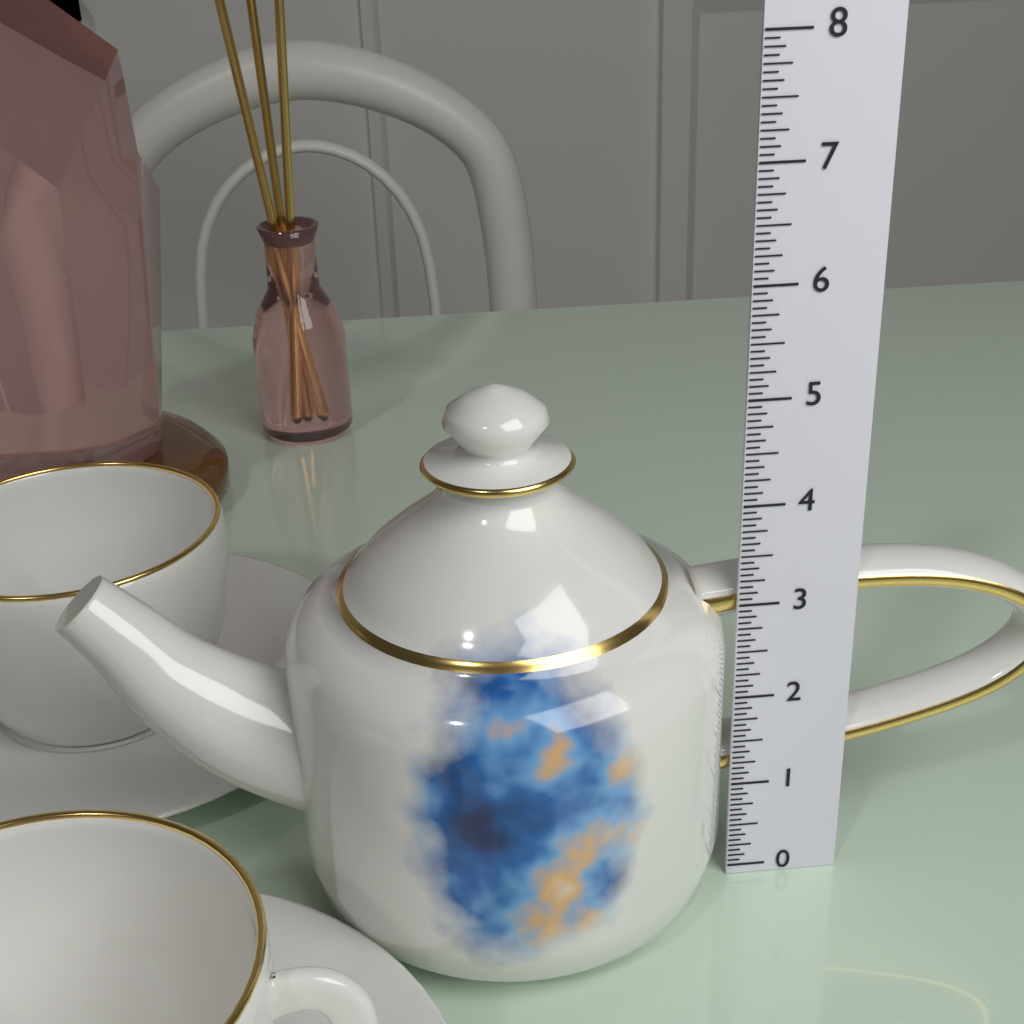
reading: 5.1250 (no unit)
